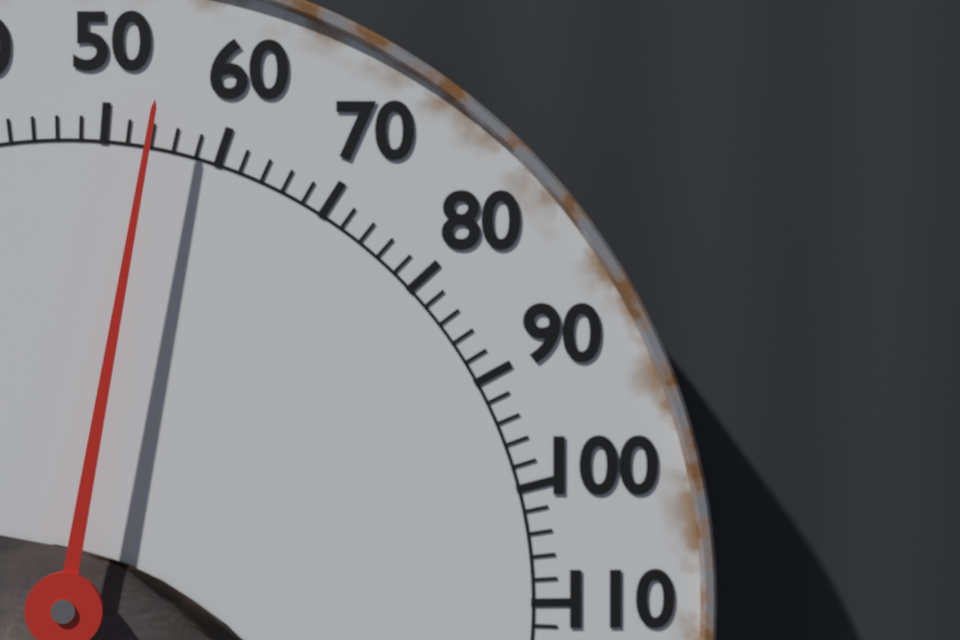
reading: 54 °F
